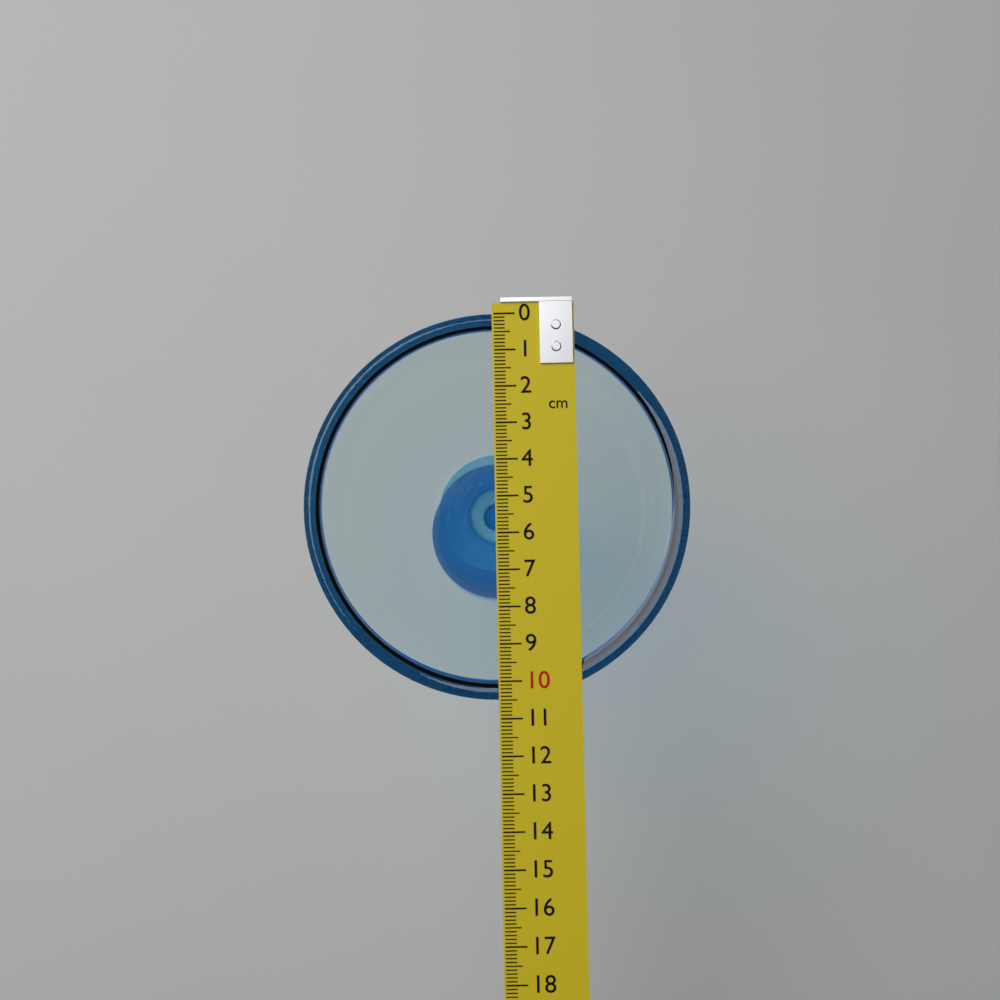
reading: 10.5 cm
